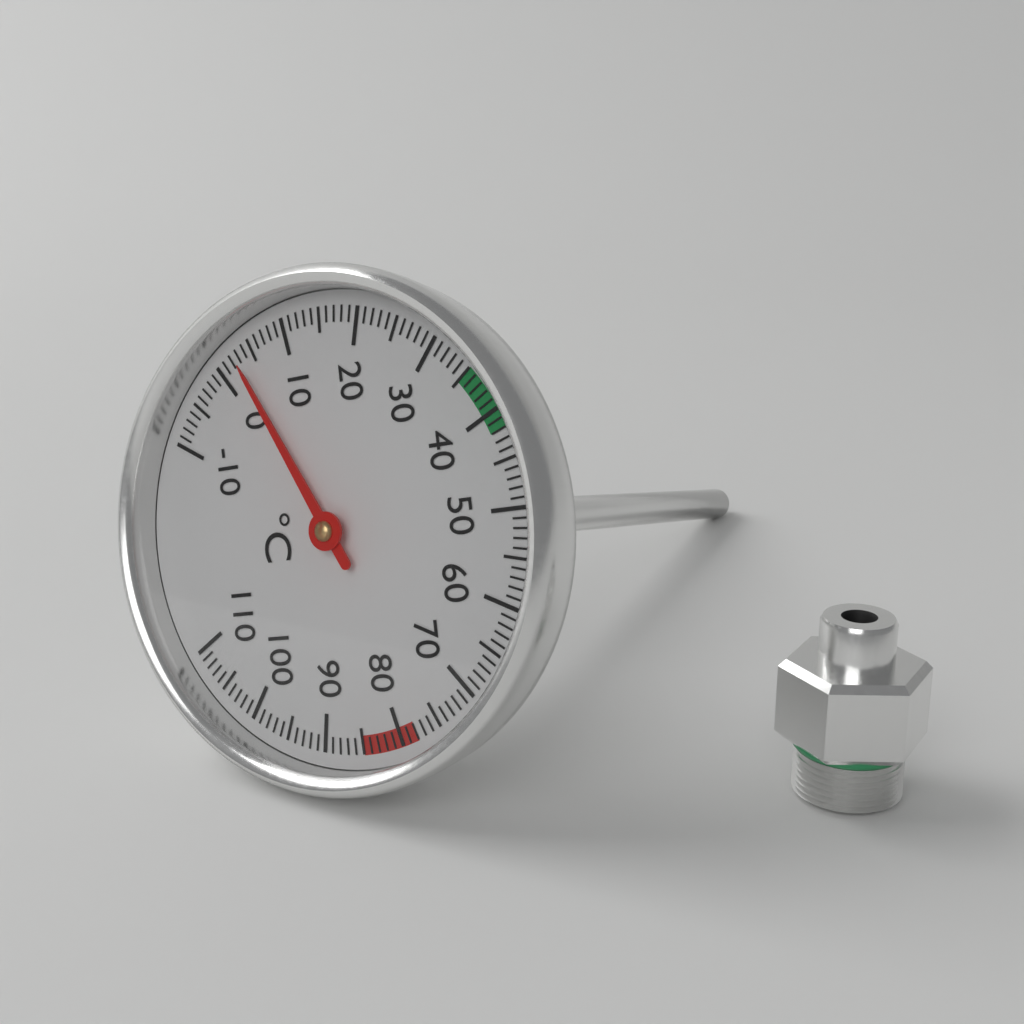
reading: 3 °C
